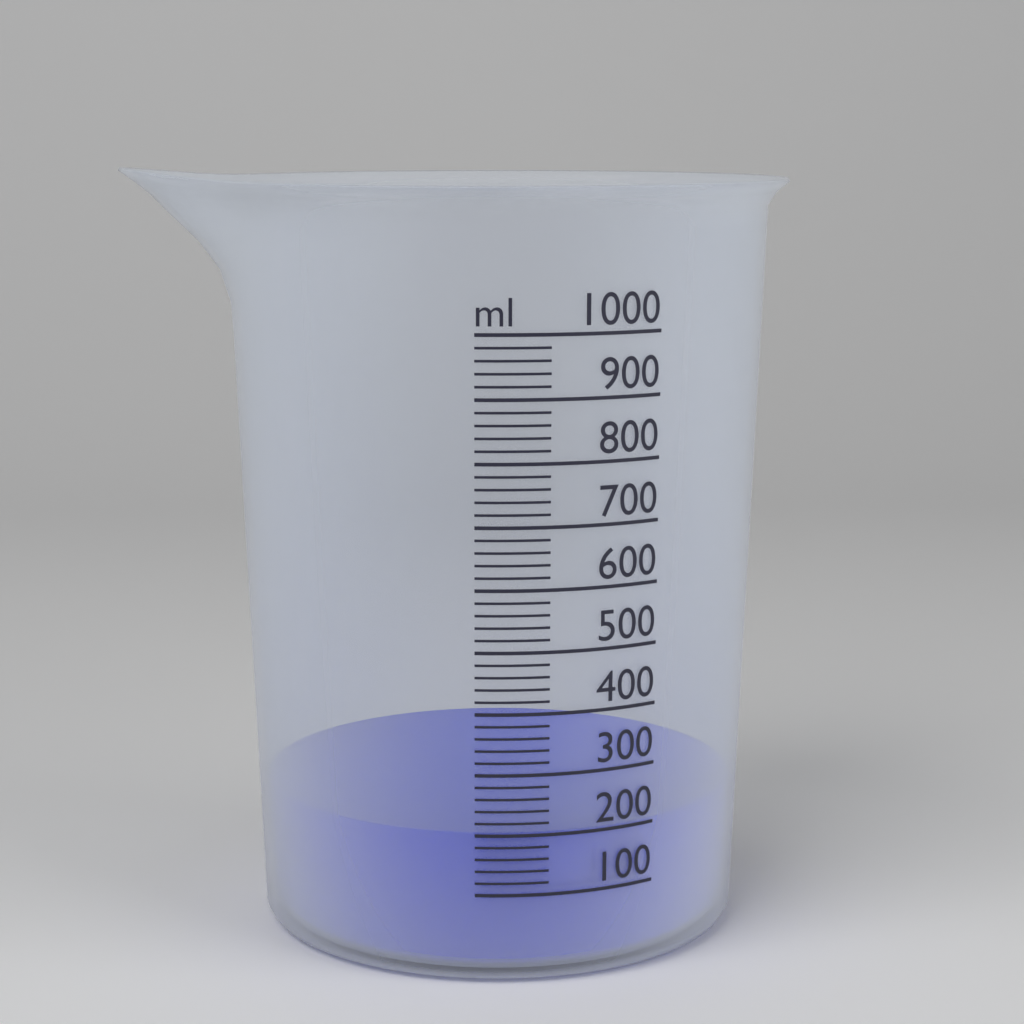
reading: 200 ml
